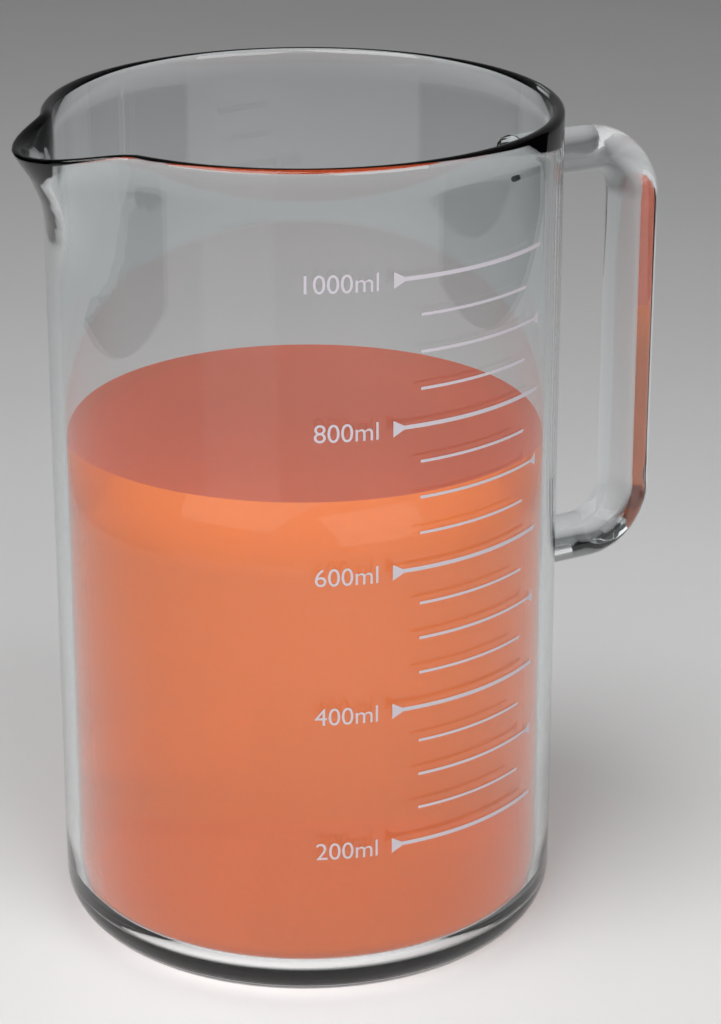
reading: 700 ml
